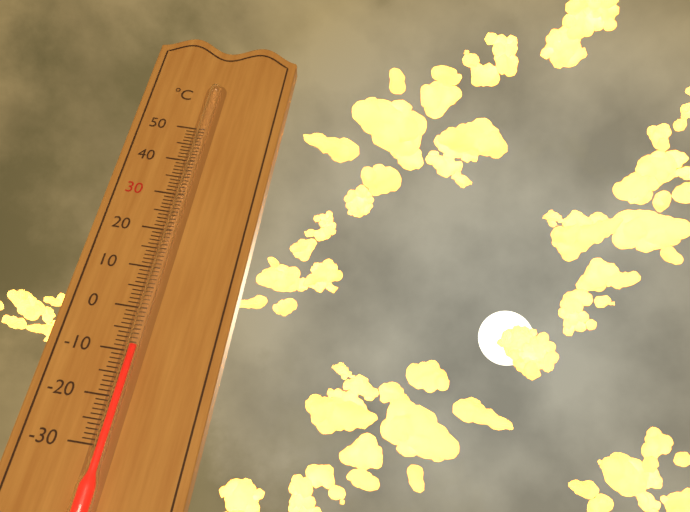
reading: -9 °C
